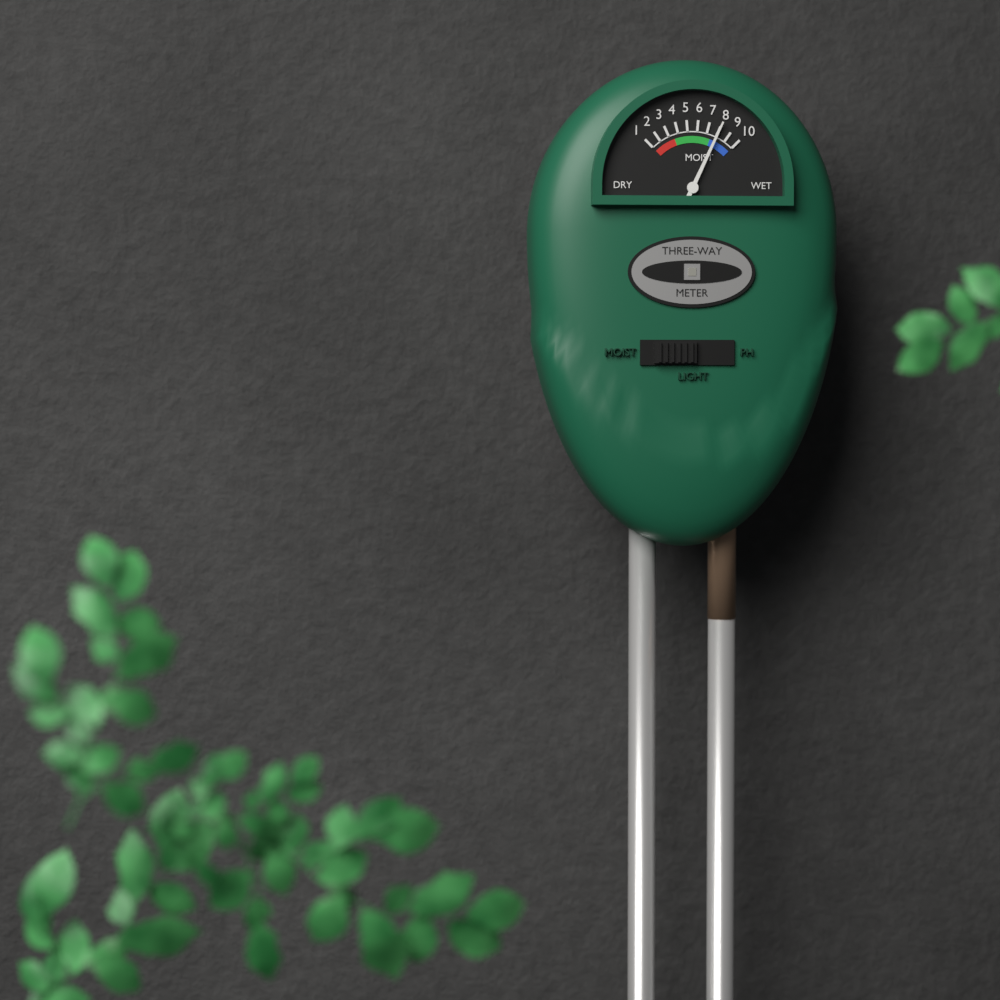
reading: 8 (no unit)
